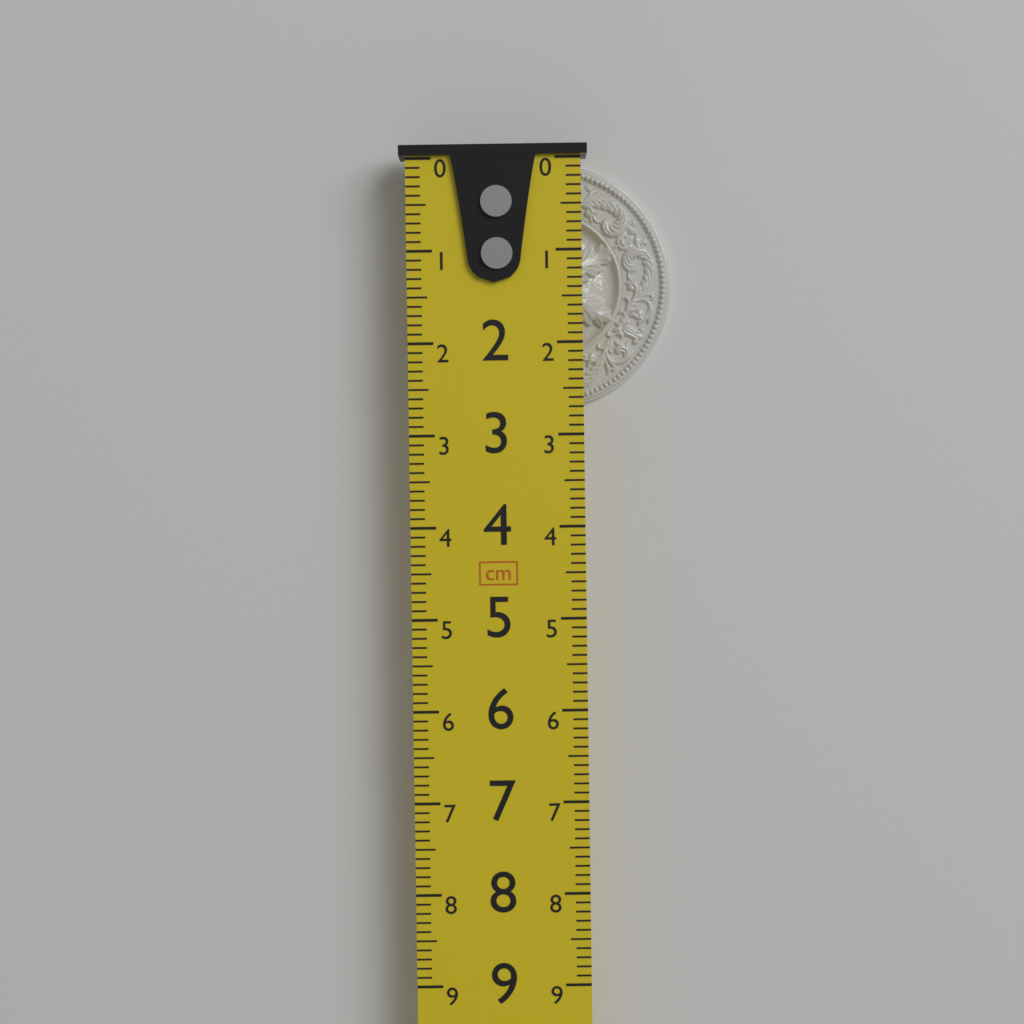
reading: 2.7 cm
